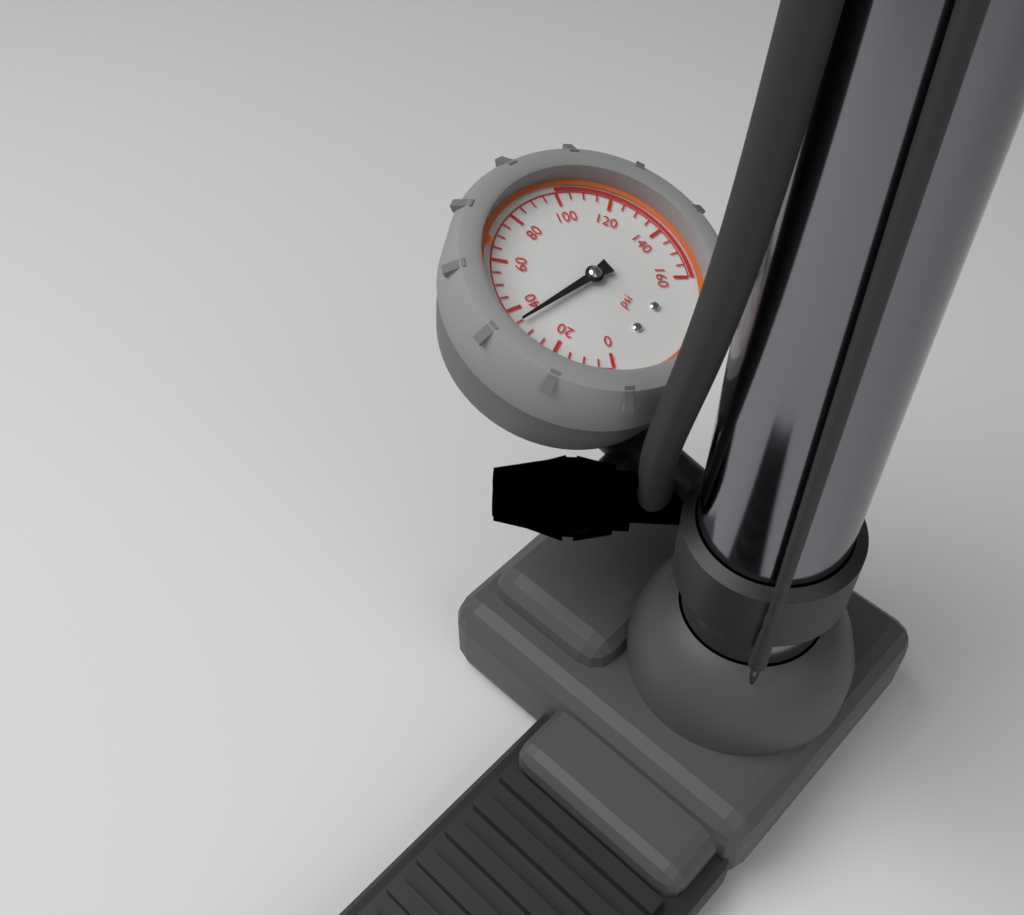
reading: 35 psi
